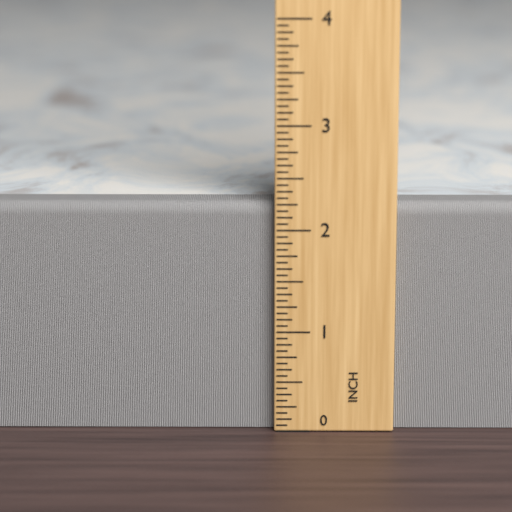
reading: 2.2500 in
